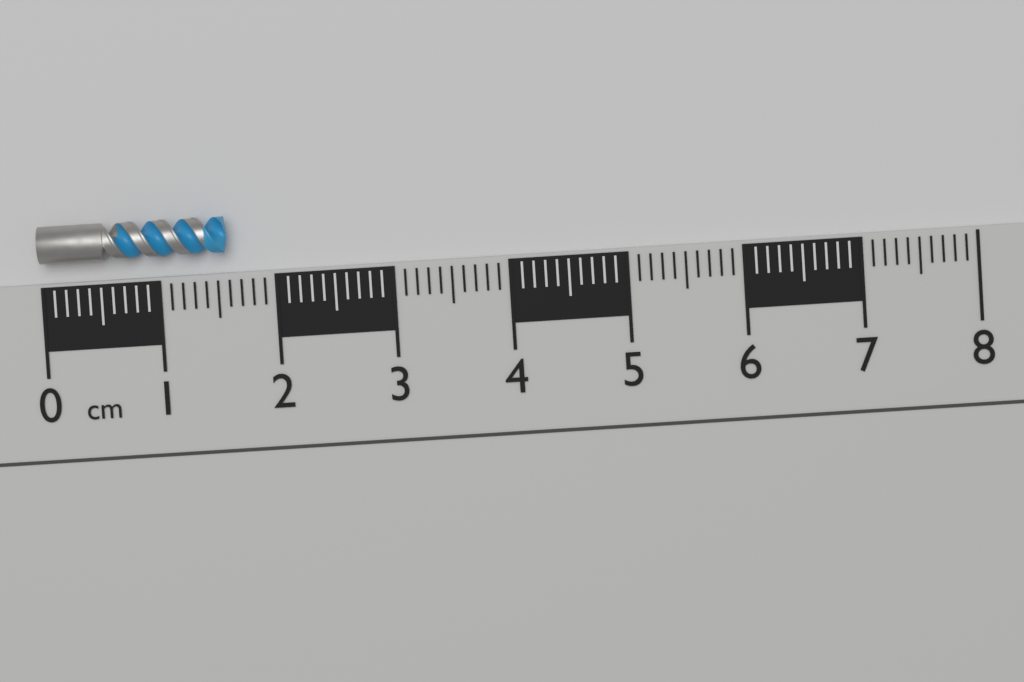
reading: 1.6 cm
